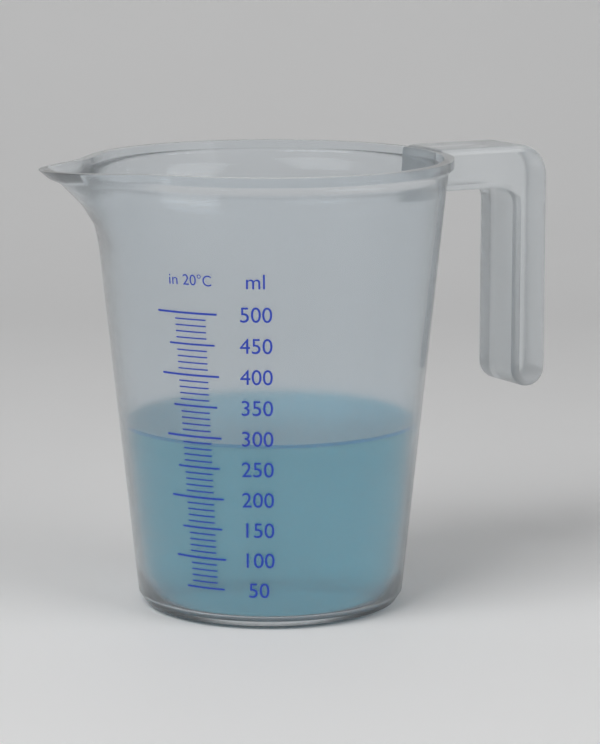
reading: 290 ml
